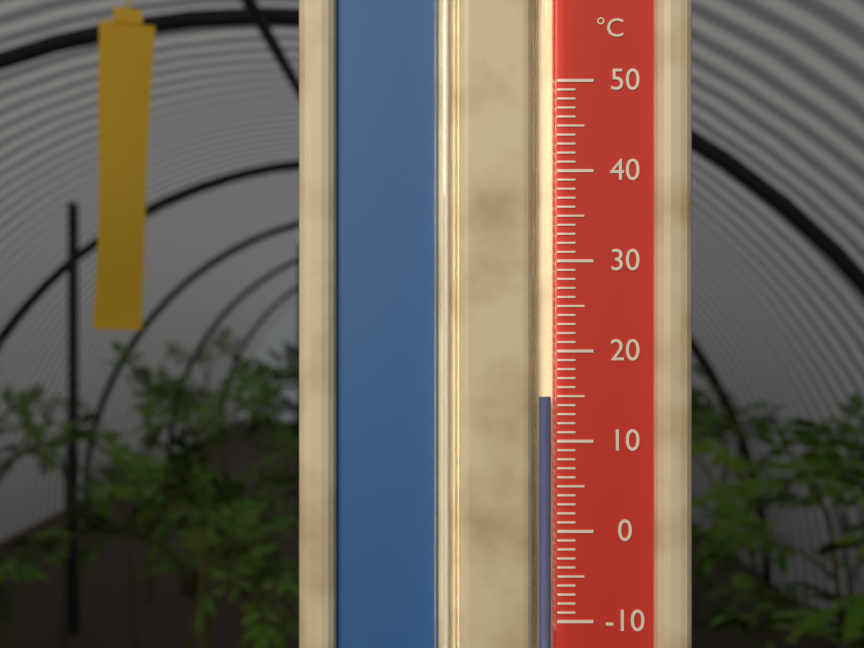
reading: 15 °C
